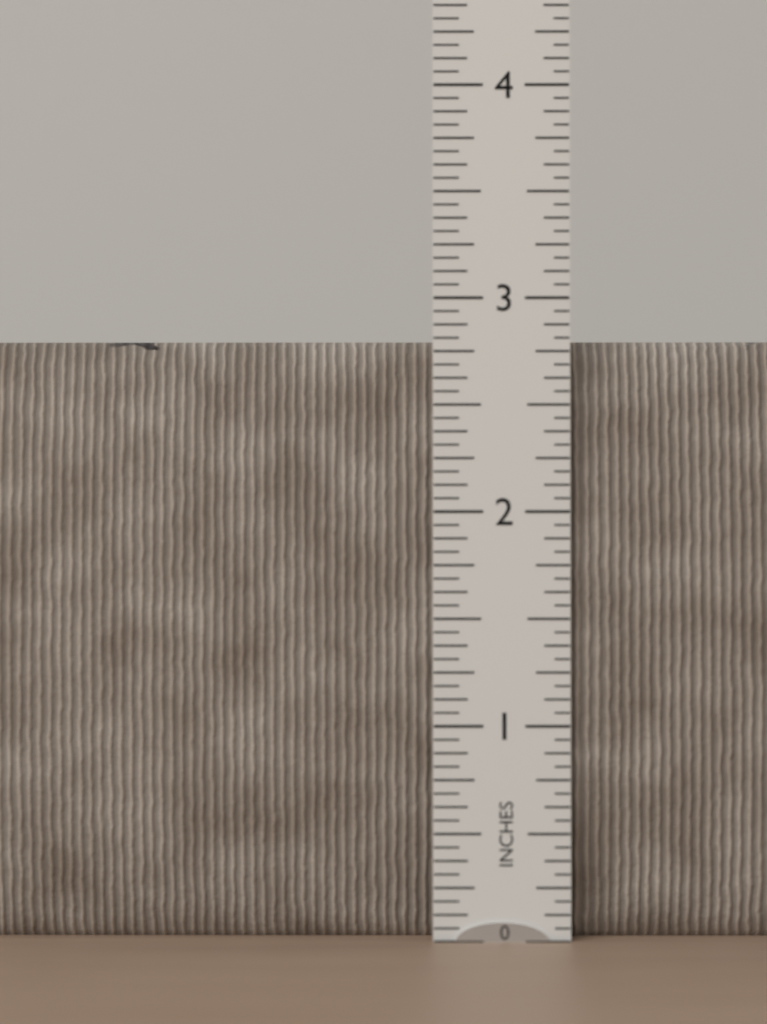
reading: 2.8125 in
